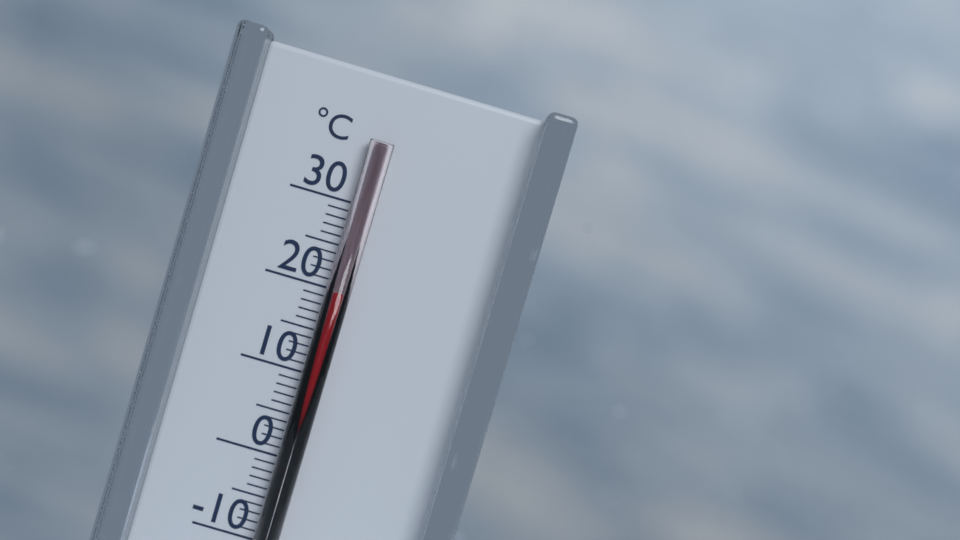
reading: 20 °C
